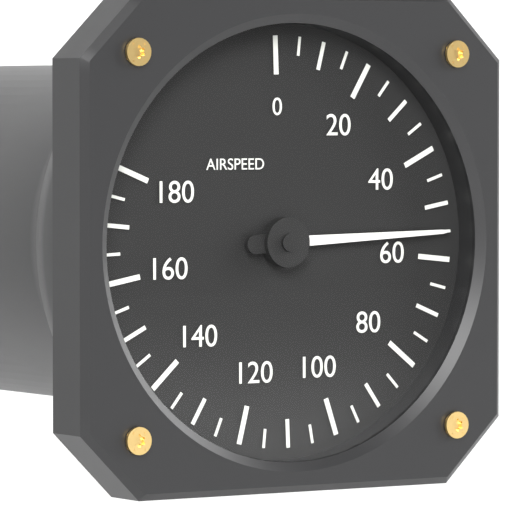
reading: 55 (no unit)
